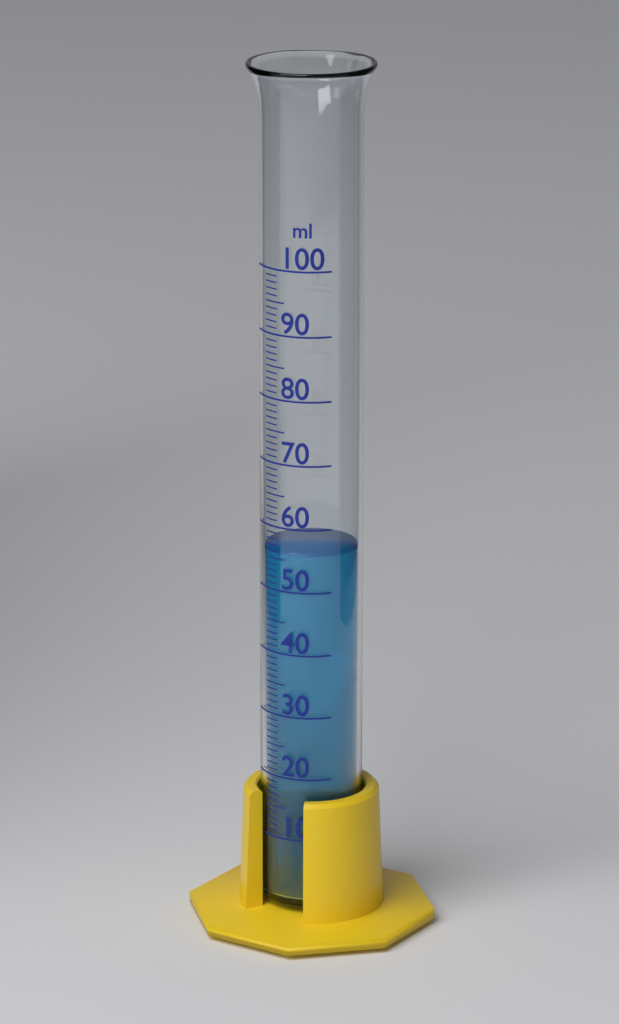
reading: 56 ml
